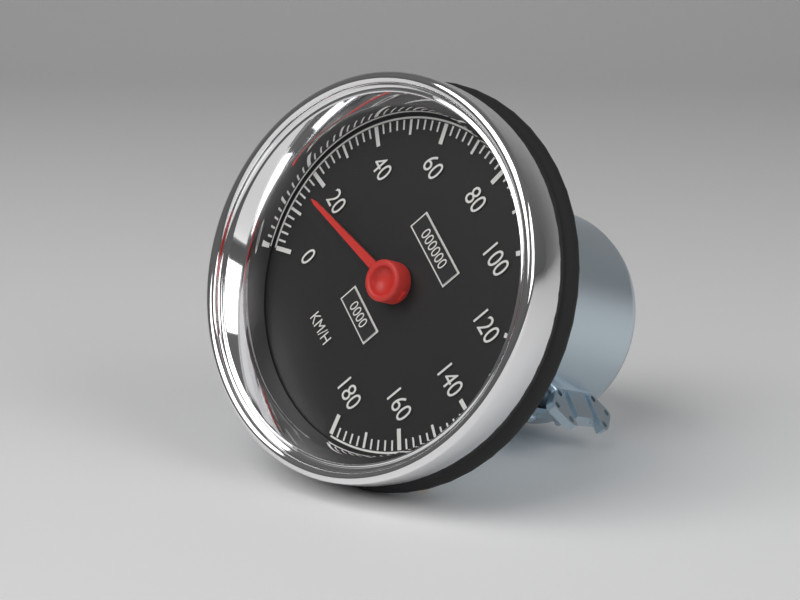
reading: 16 km/h
